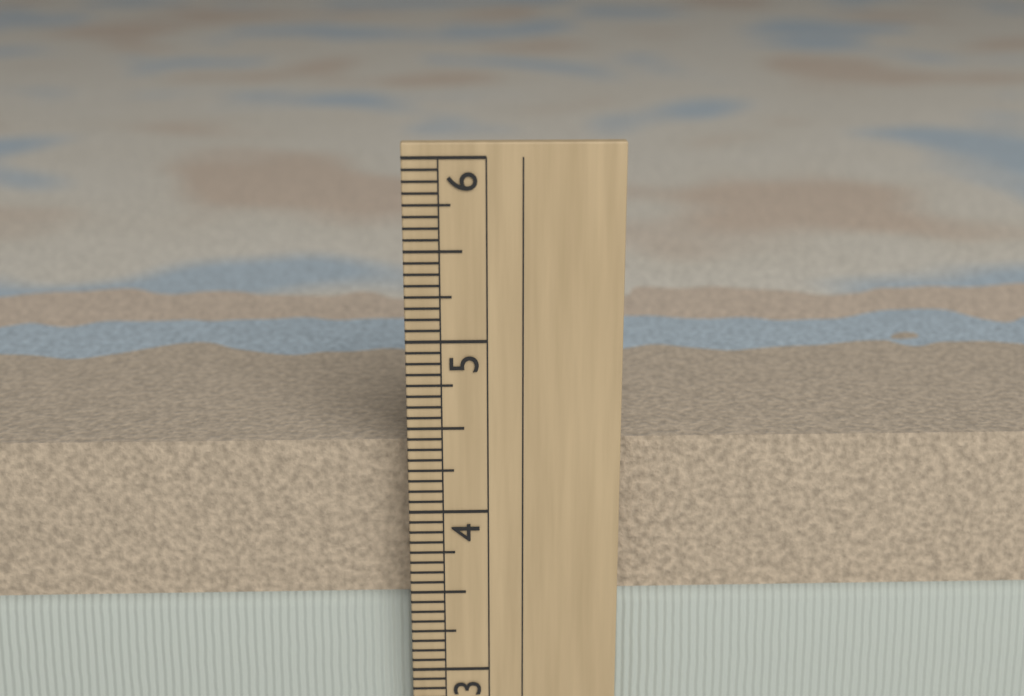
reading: 4.3750 in
